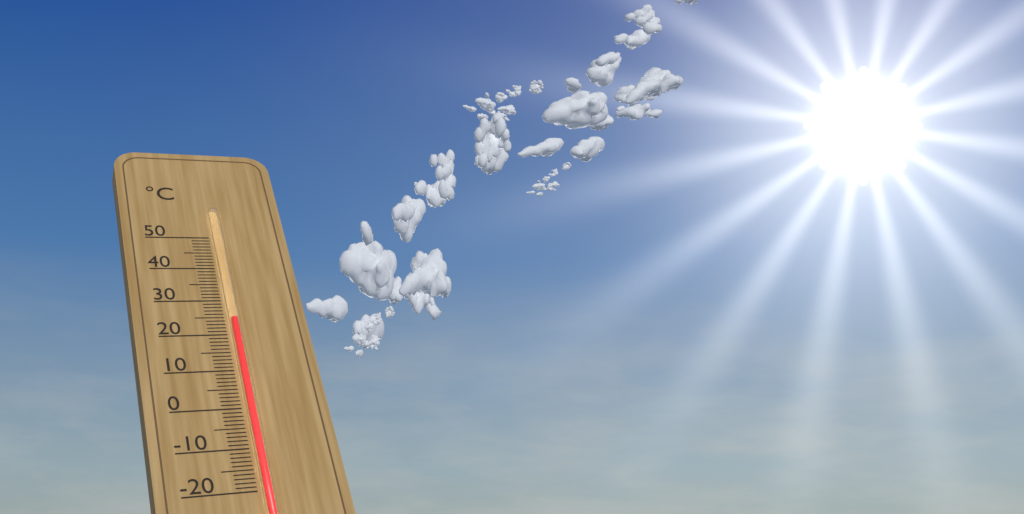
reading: 24 °C
